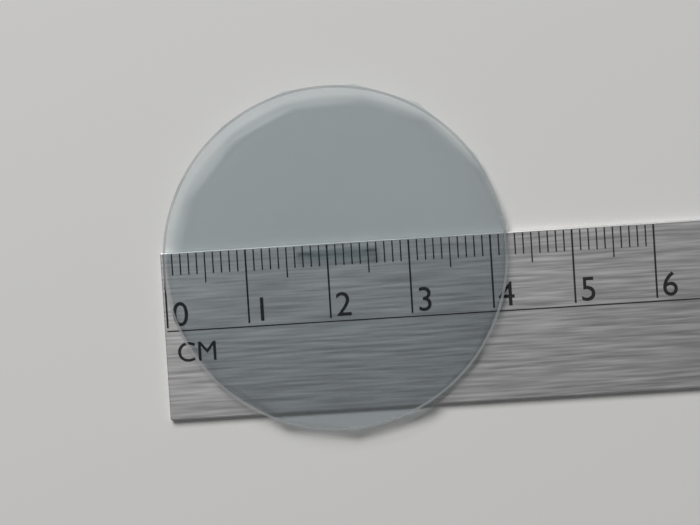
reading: 4.2 cm
